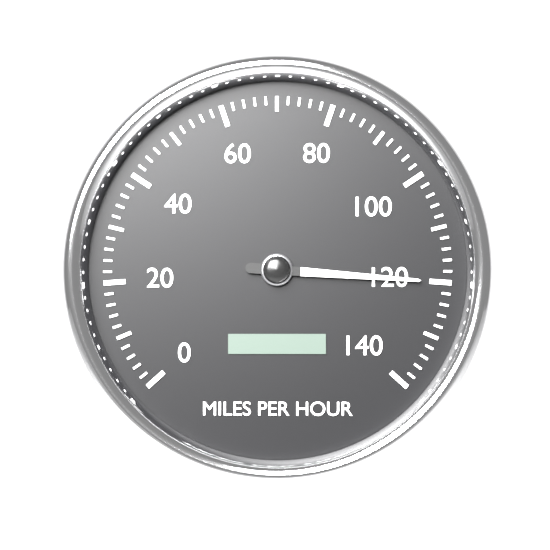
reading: 120 mph
